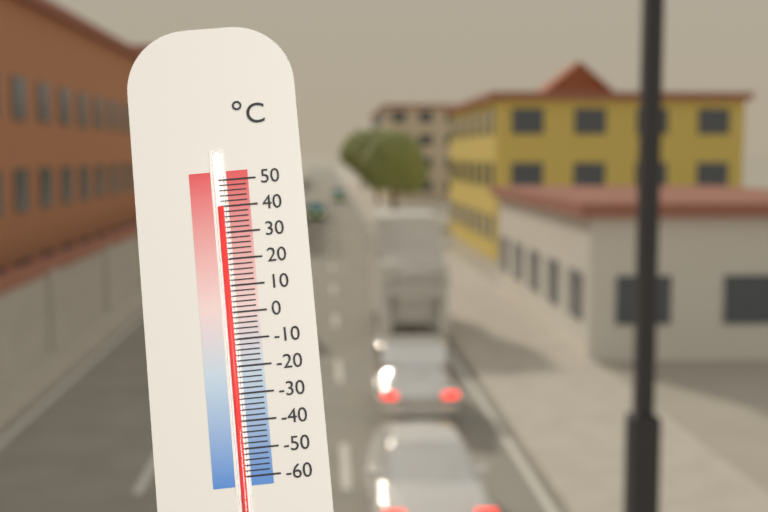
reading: 40 °C
